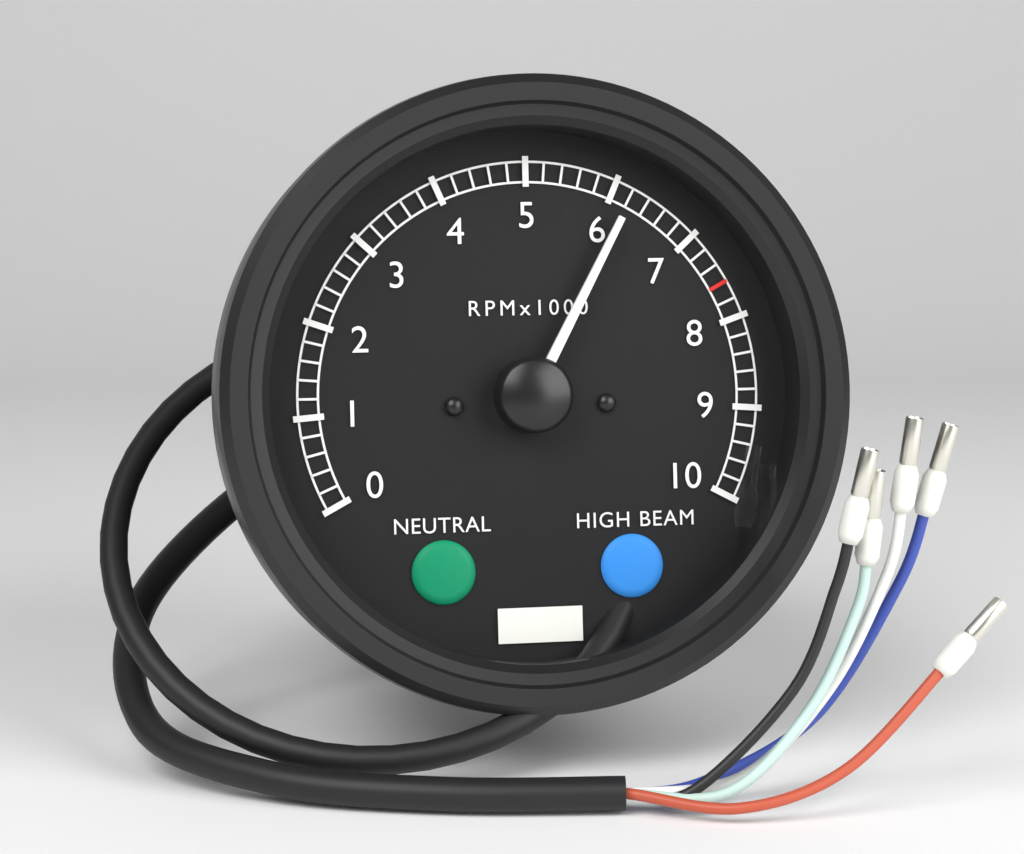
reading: 6200 RPM
